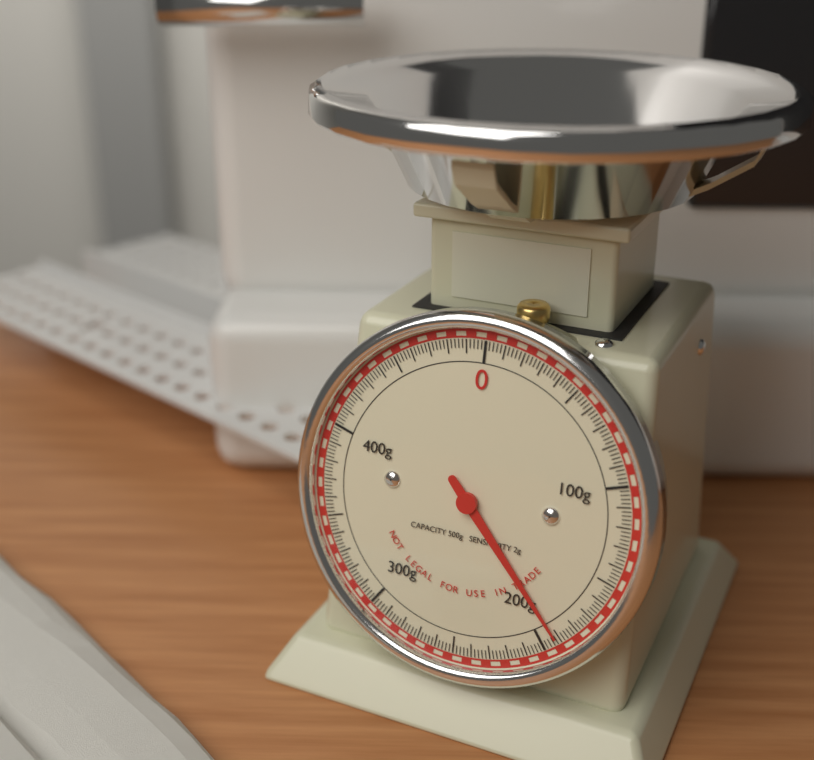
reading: 192 g
